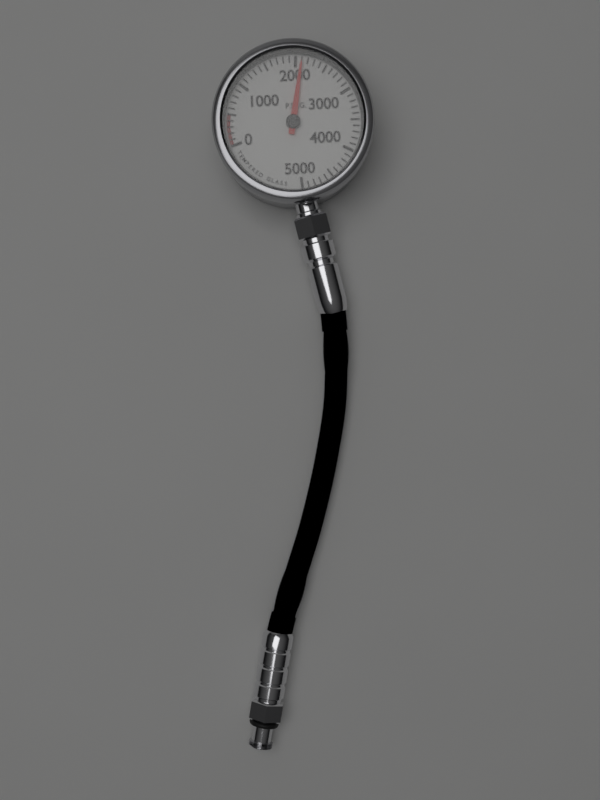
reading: 2100 psig
